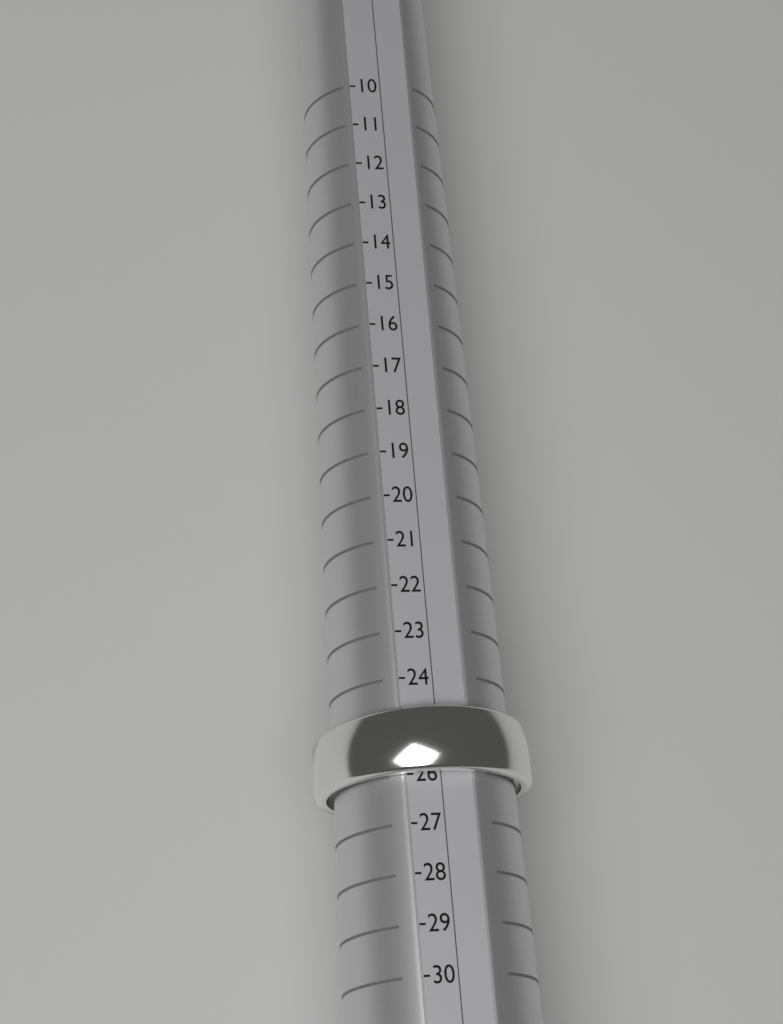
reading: 26 (no unit)
